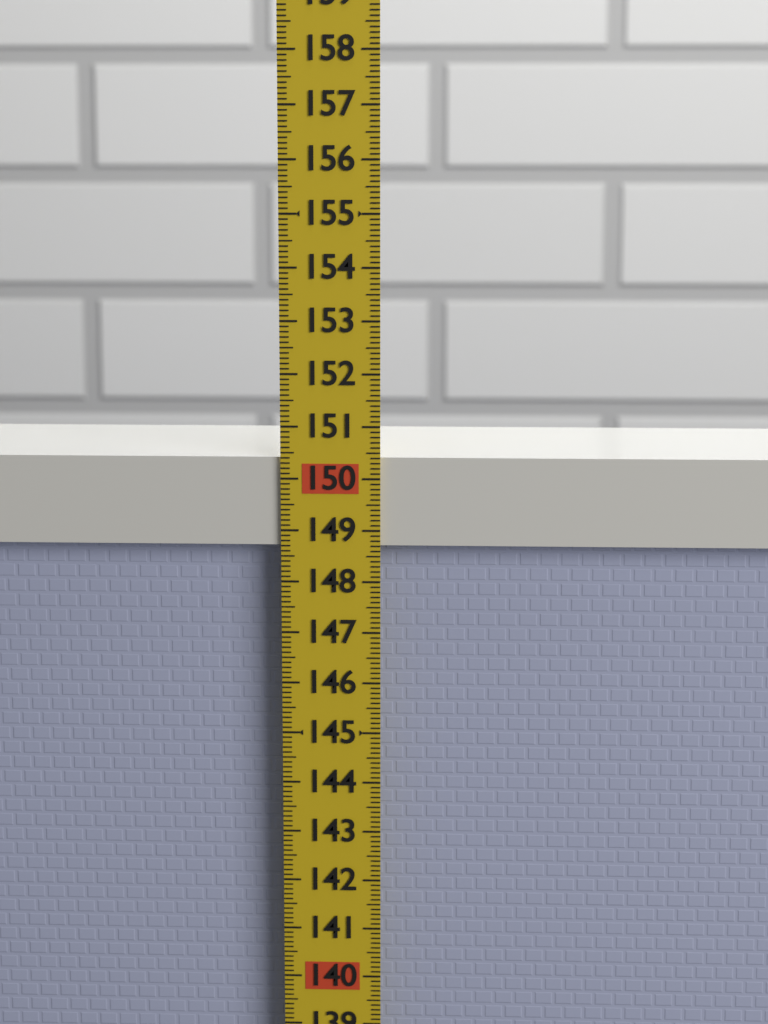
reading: 150.4 (no unit)
